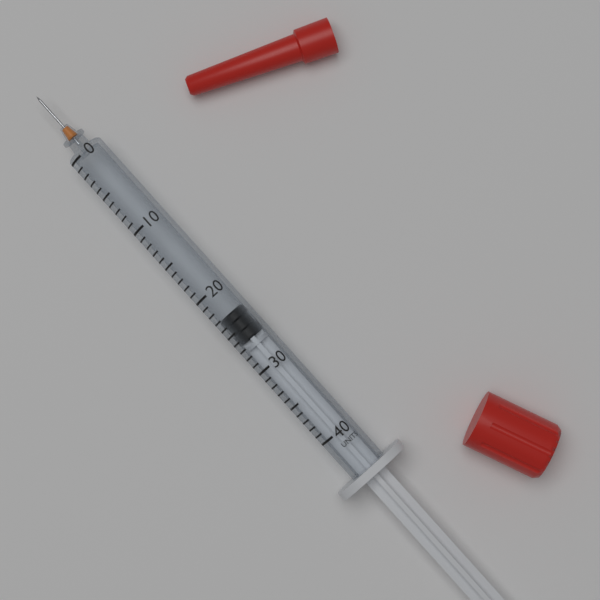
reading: 23 units
